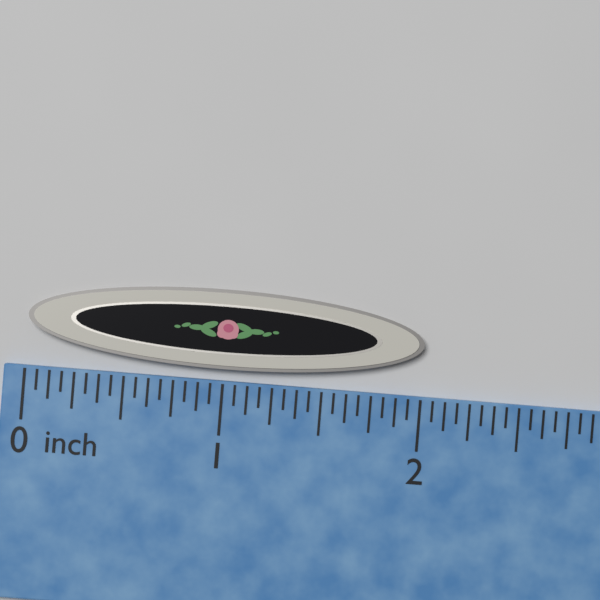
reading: 2.0000 inch
